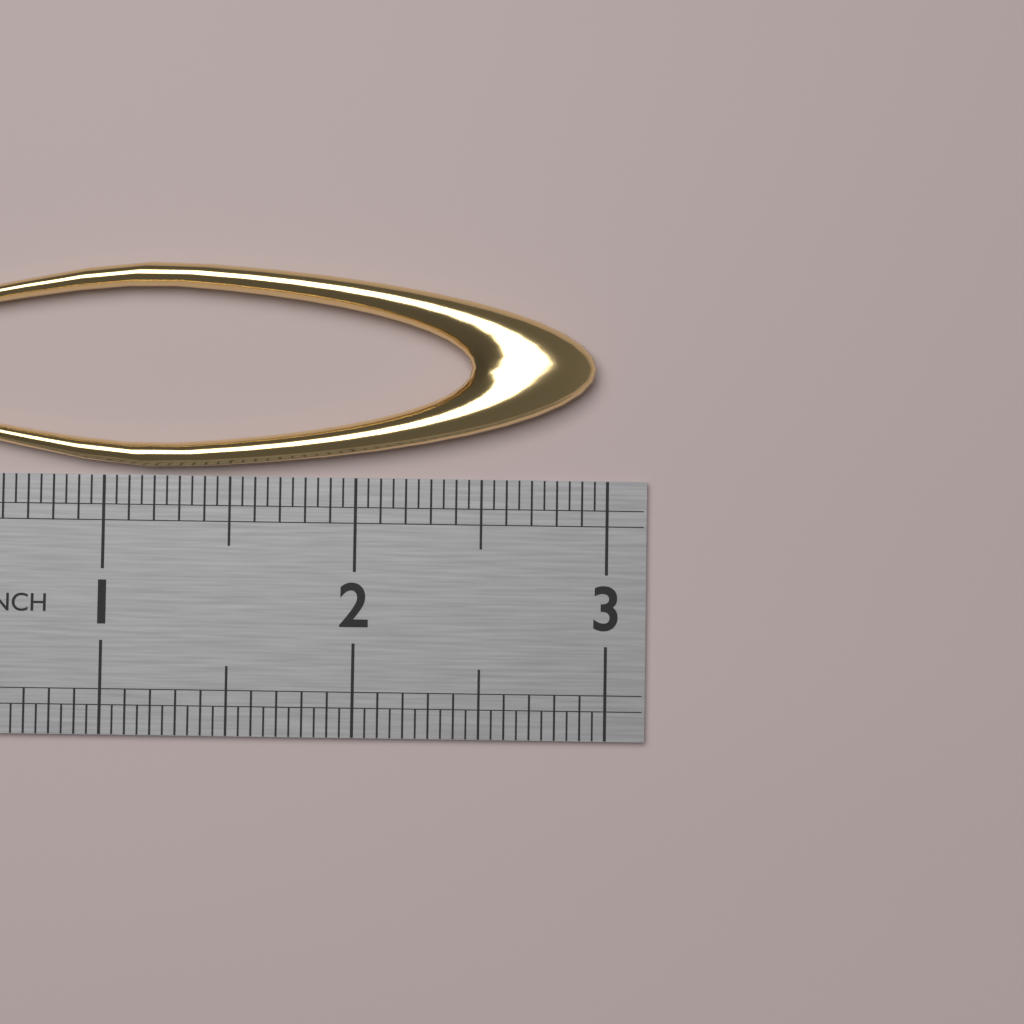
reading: 2.95 in
